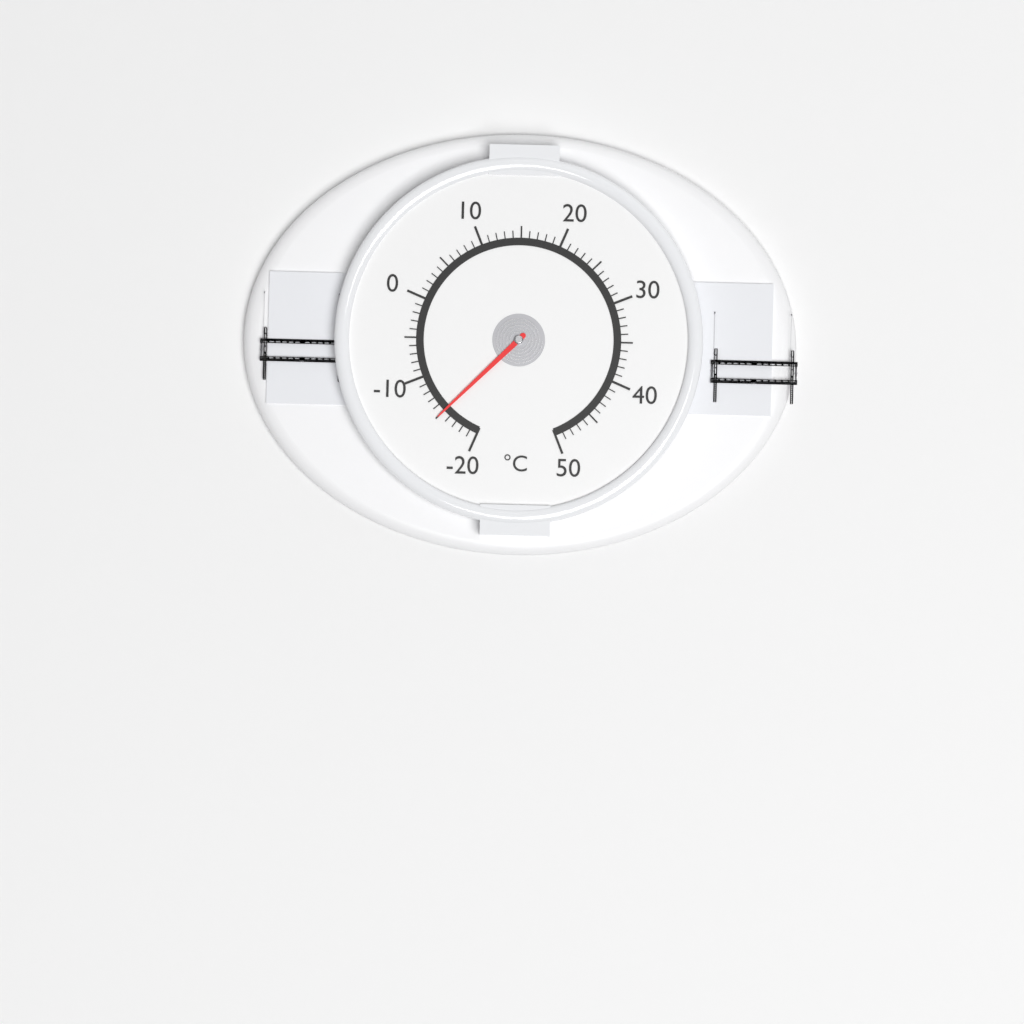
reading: -15 °C
